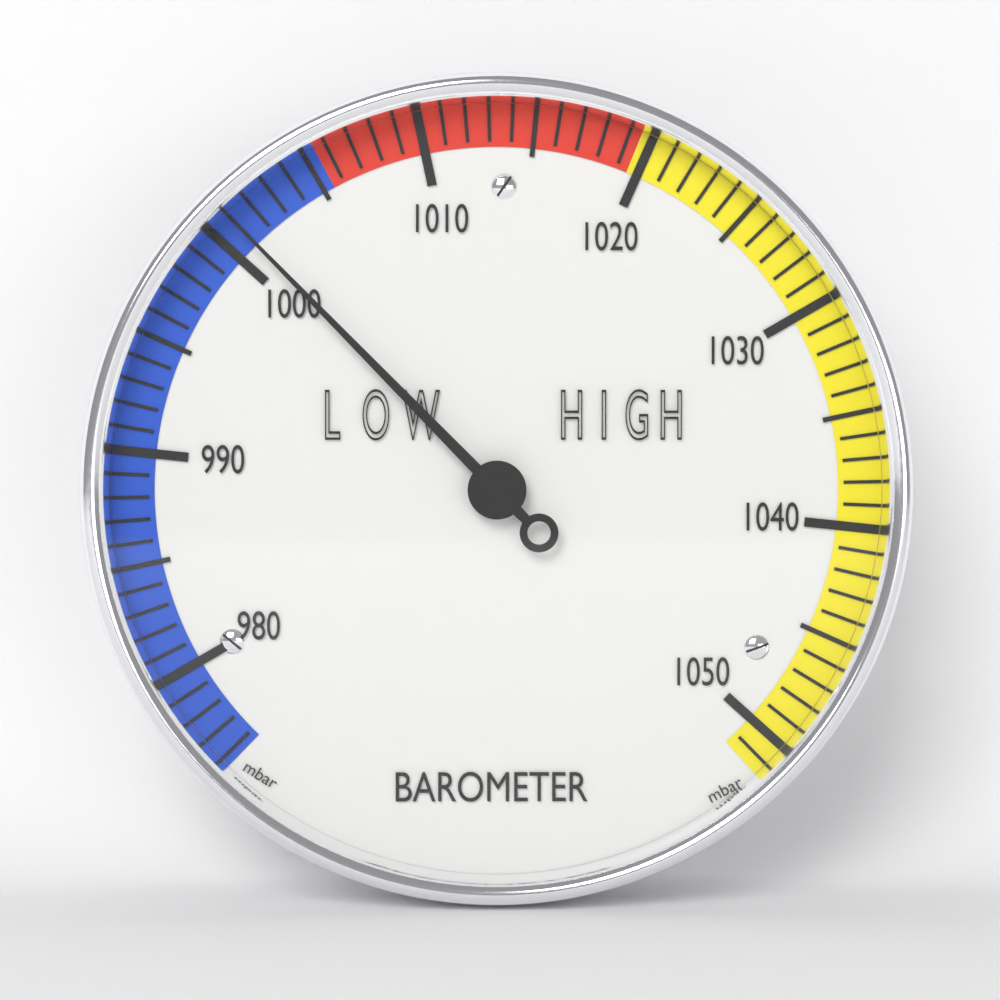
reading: 1001 mbar
